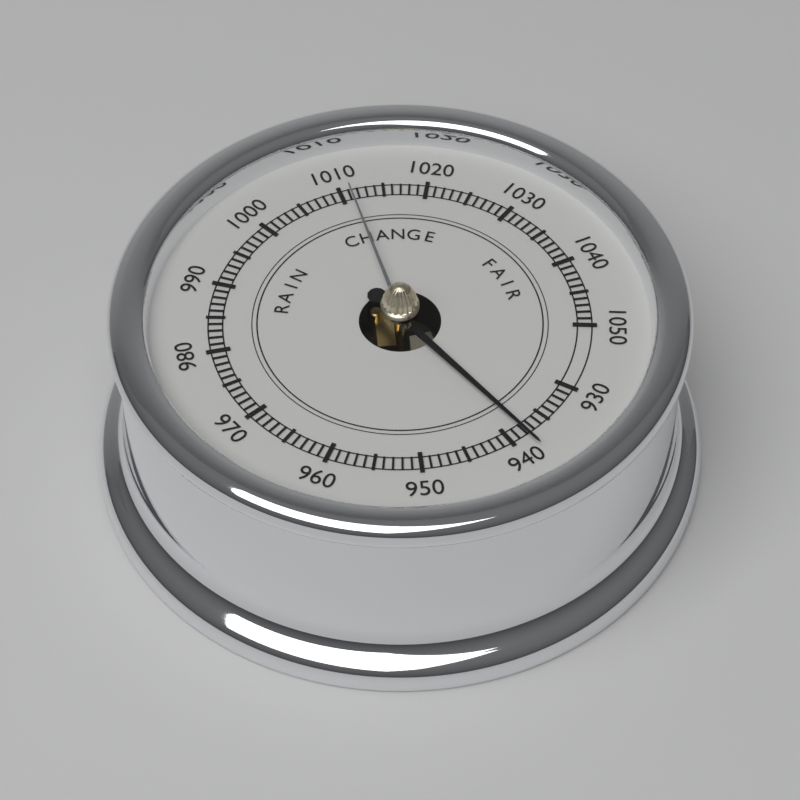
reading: 938 (no unit)
